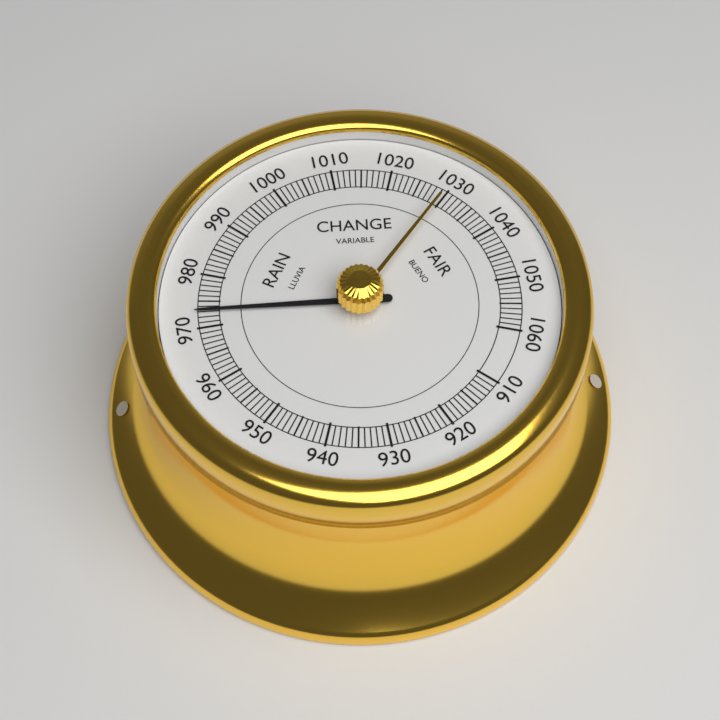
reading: 973 (no unit)
